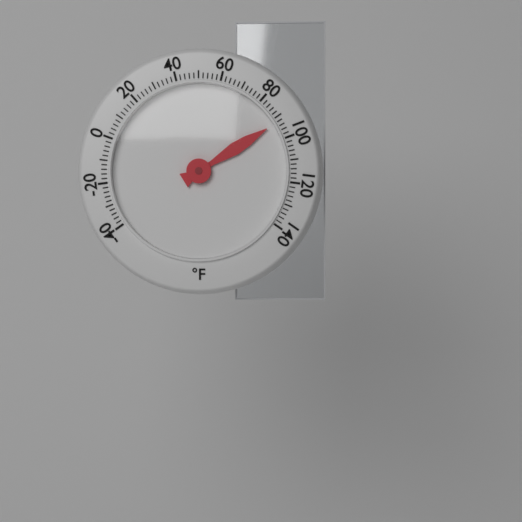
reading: 92 °F
